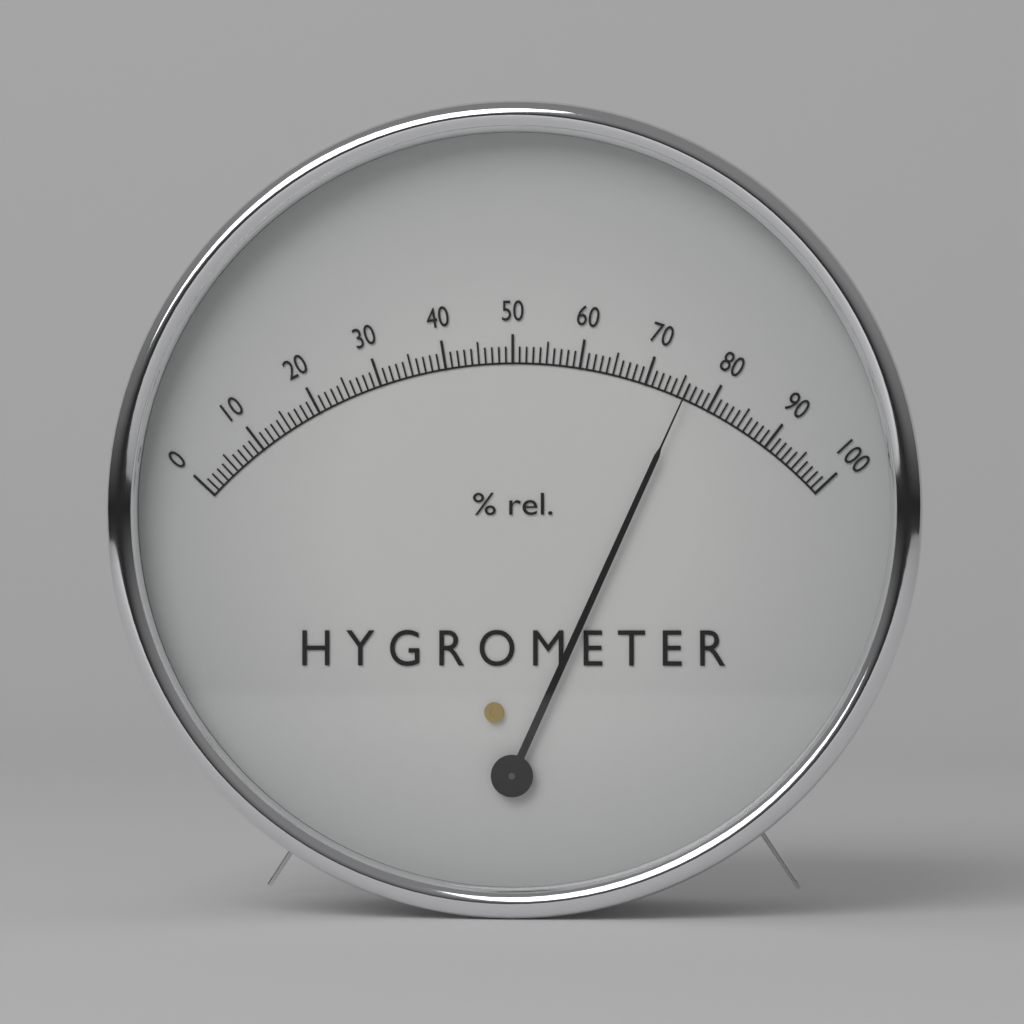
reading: 76 %
